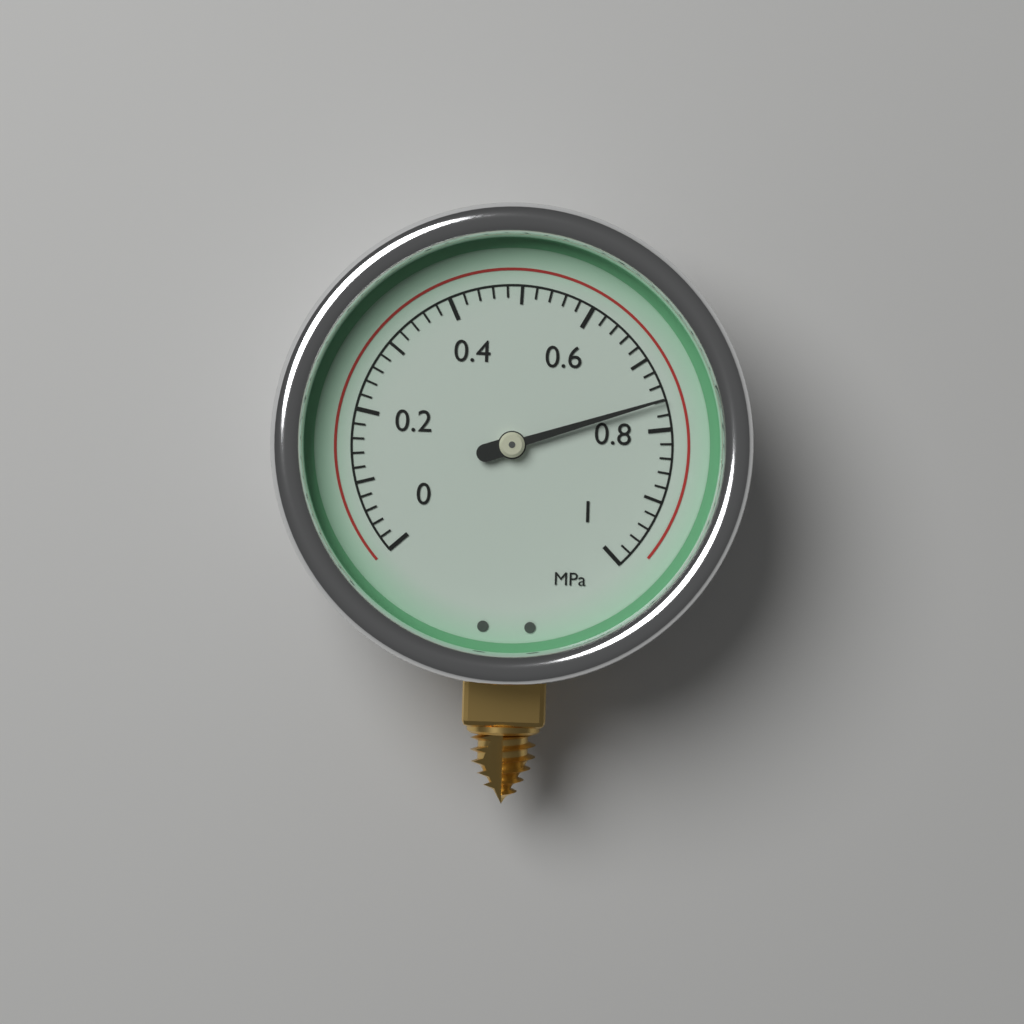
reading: 0.76 MPa
